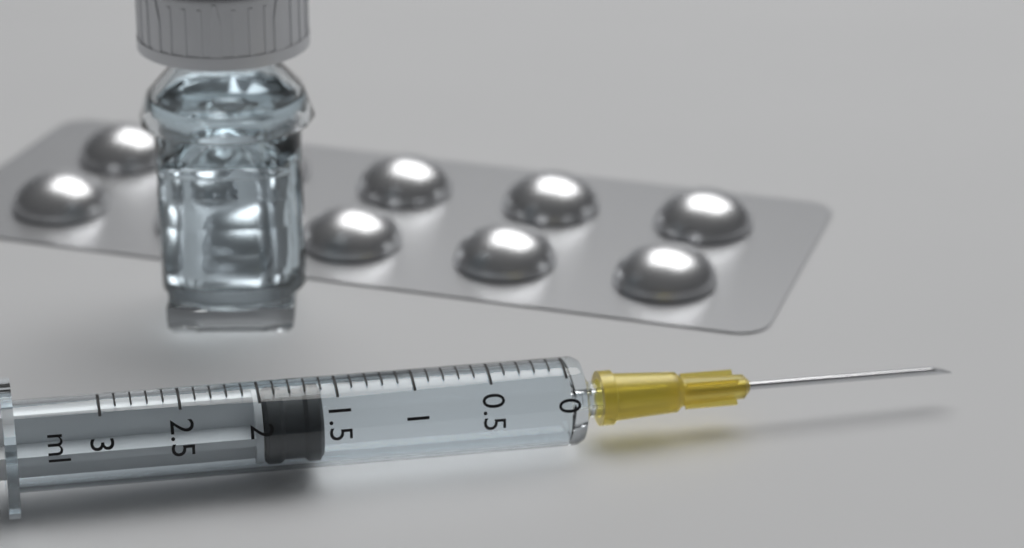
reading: 1.6 ml
